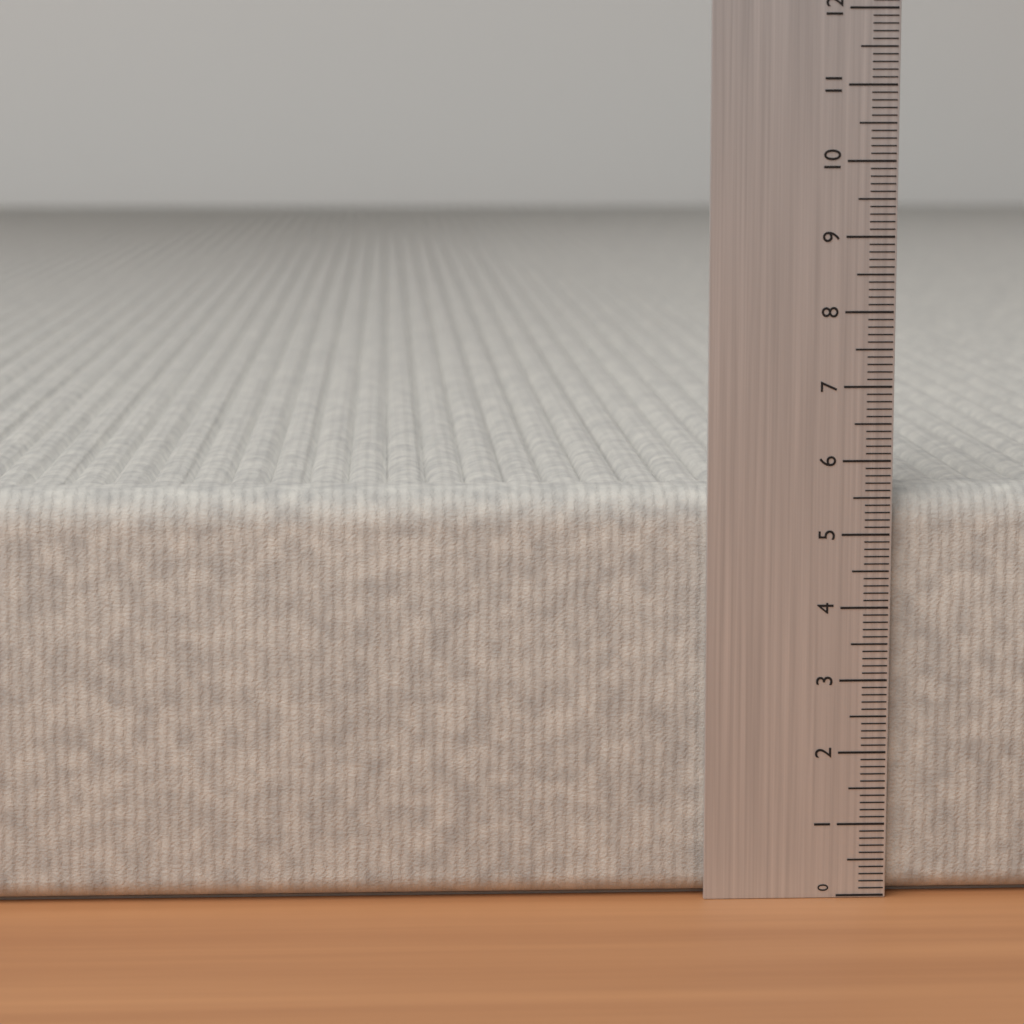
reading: 5.6 (no unit)
